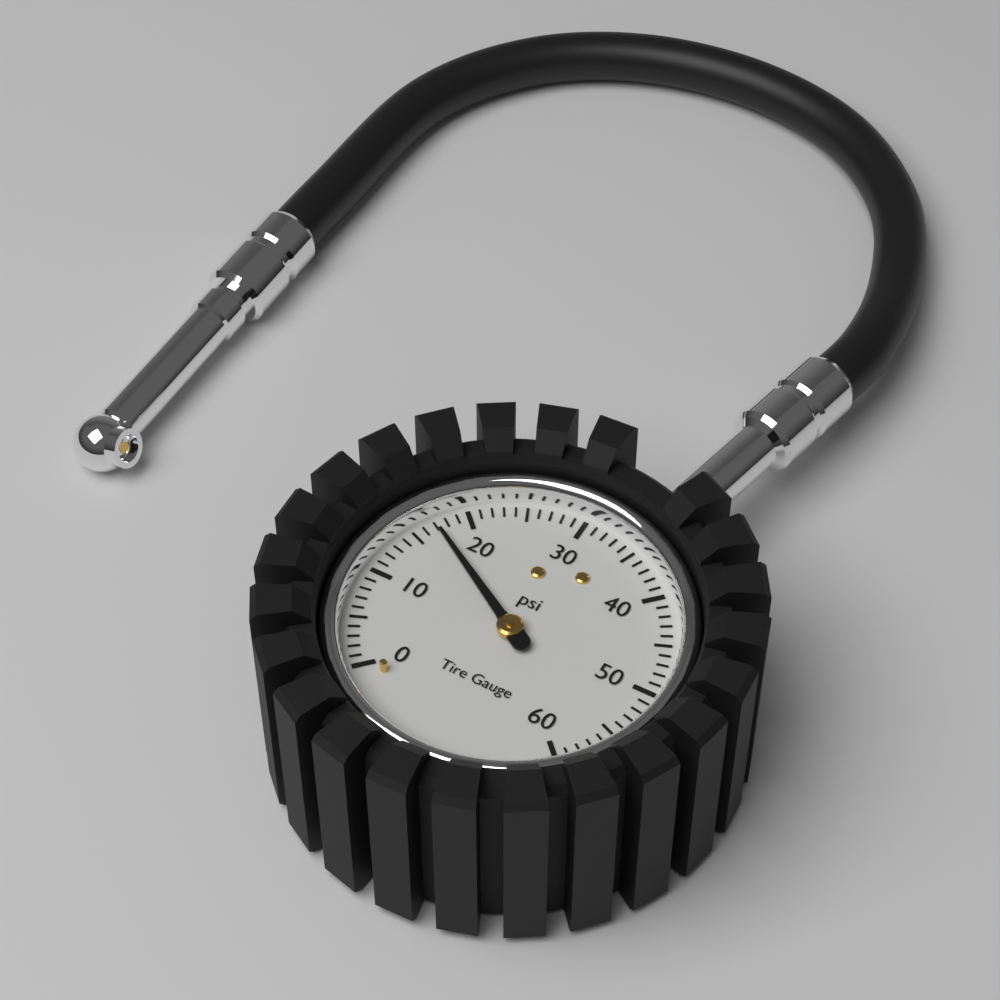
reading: 17 psi
